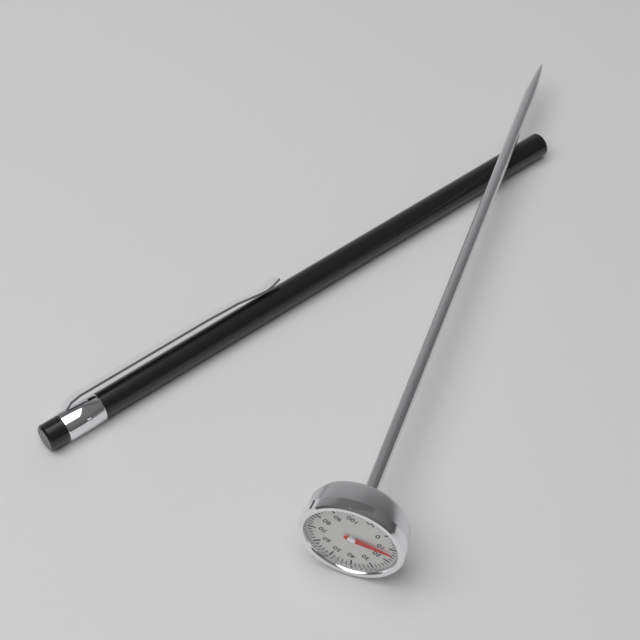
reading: 14 °C
